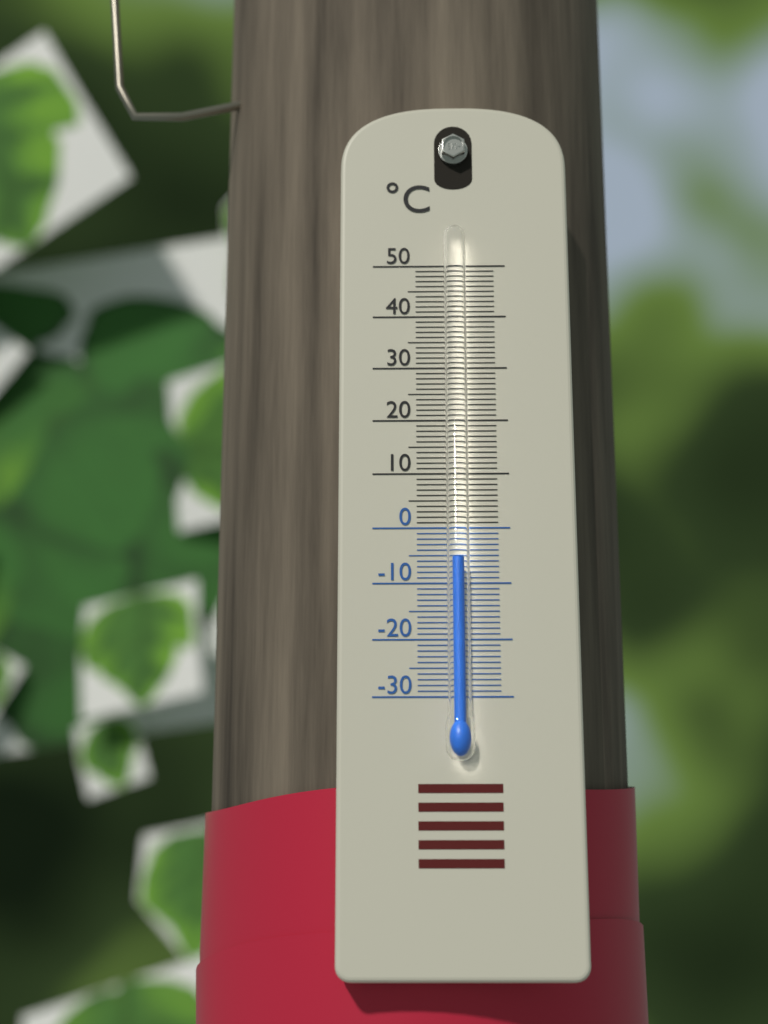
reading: -6 °C
